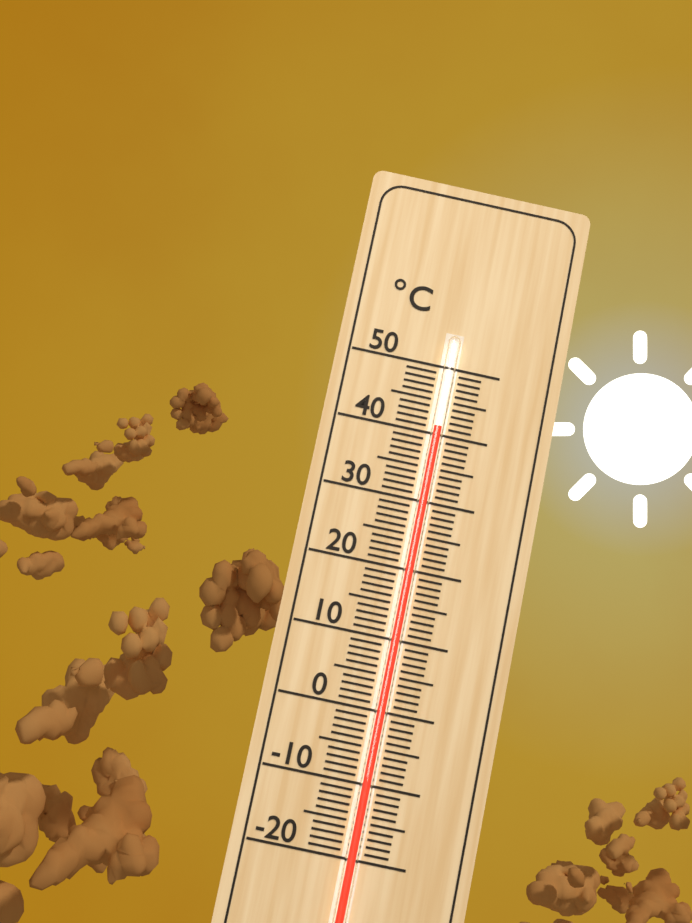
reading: 41 °C
